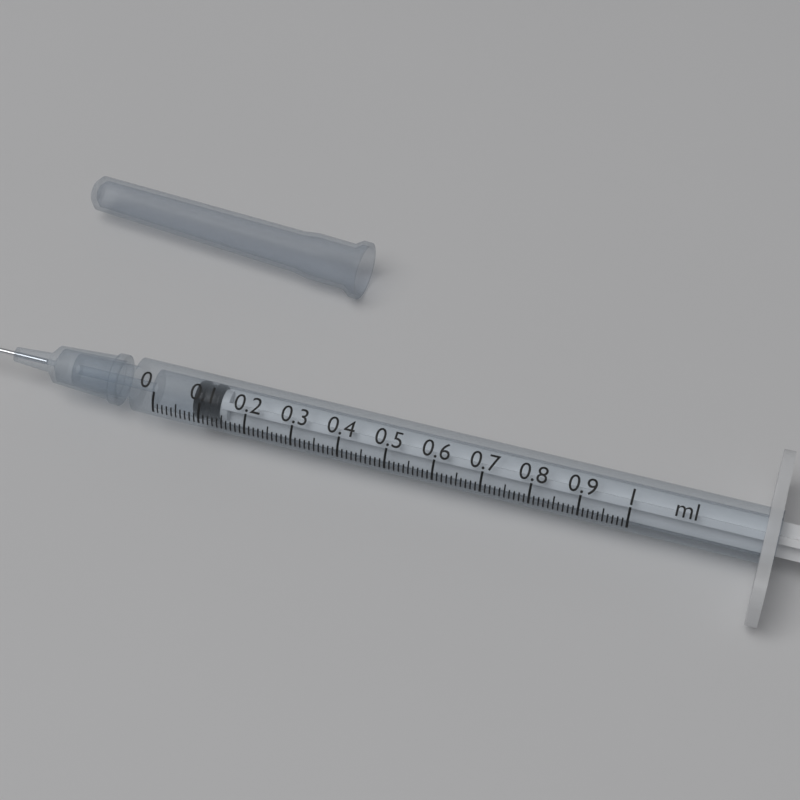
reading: 0.08 ml
